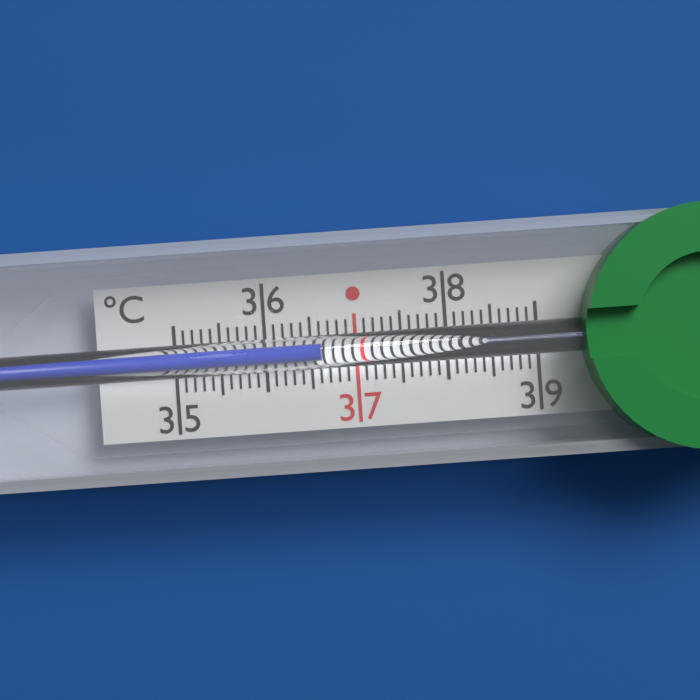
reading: 36.6 °C
